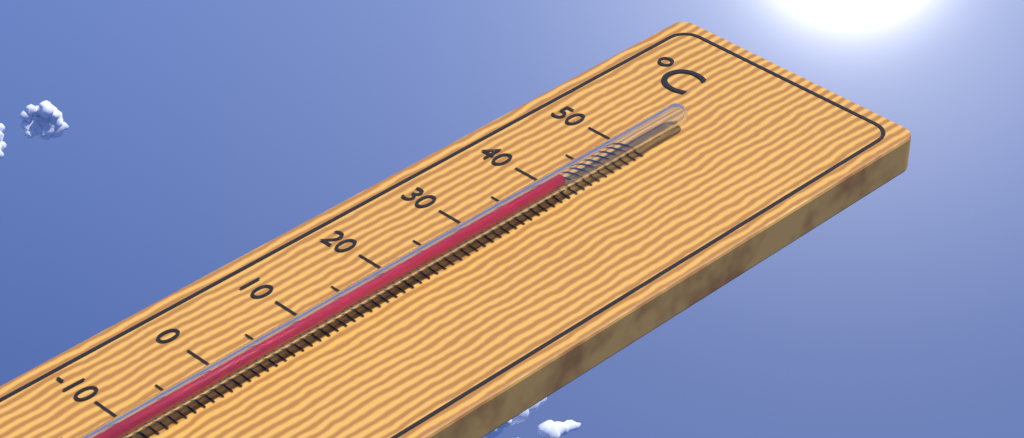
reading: 40 °C
